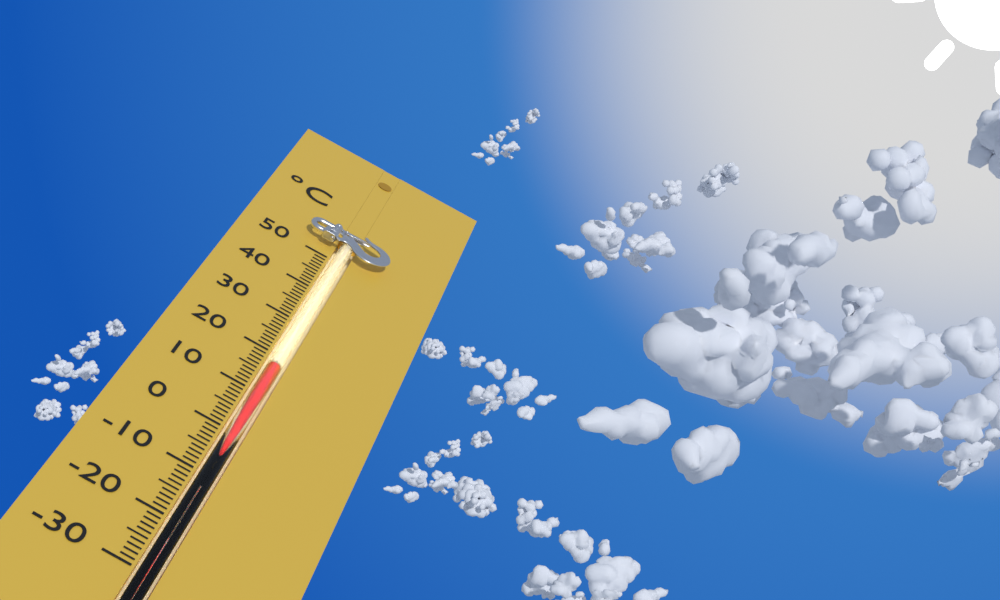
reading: 17 °C
